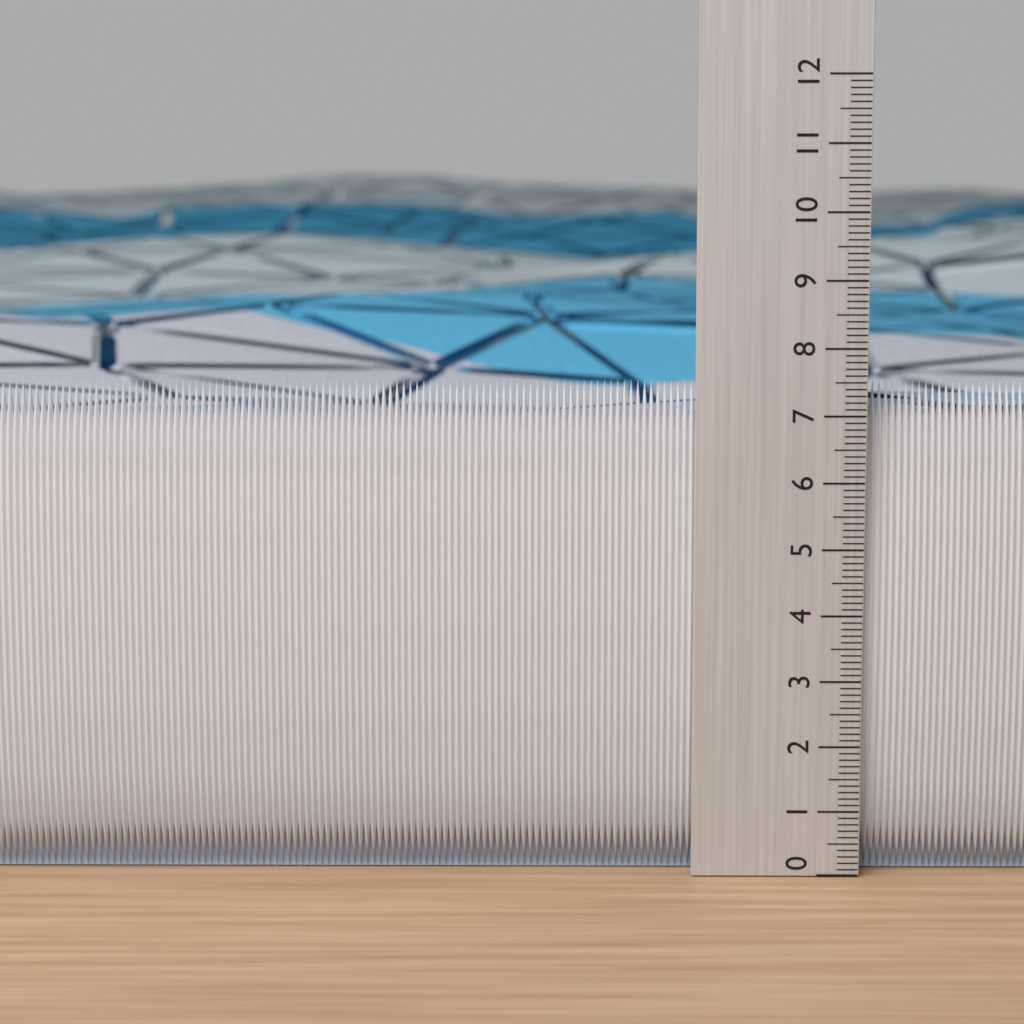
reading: 7.5 (no unit)
